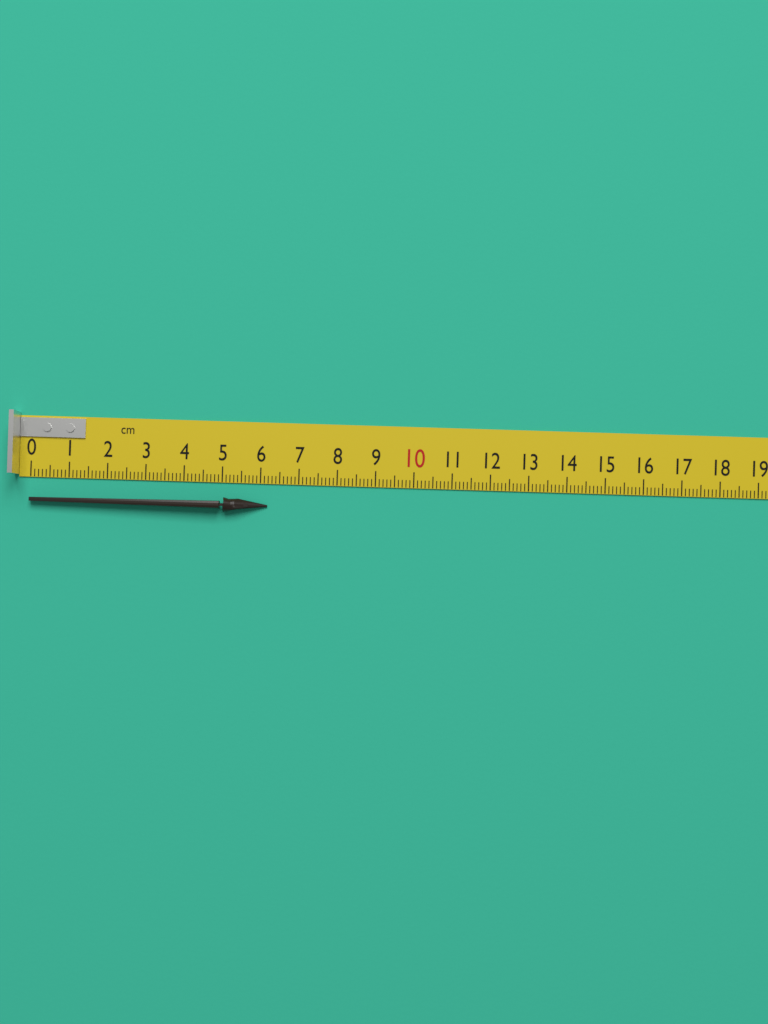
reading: 6.2 cm
